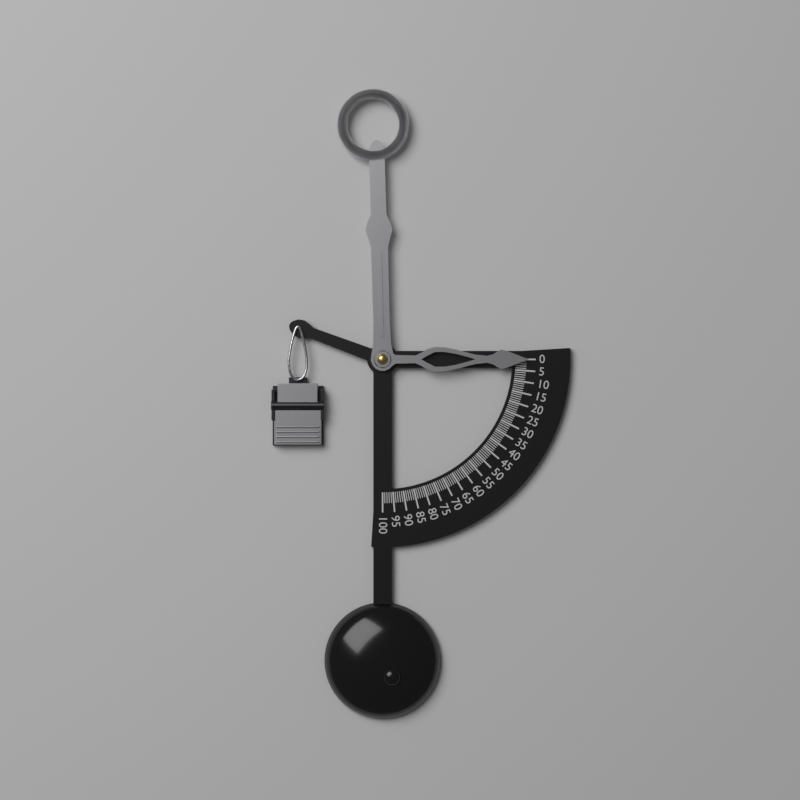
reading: 0 (no unit)
